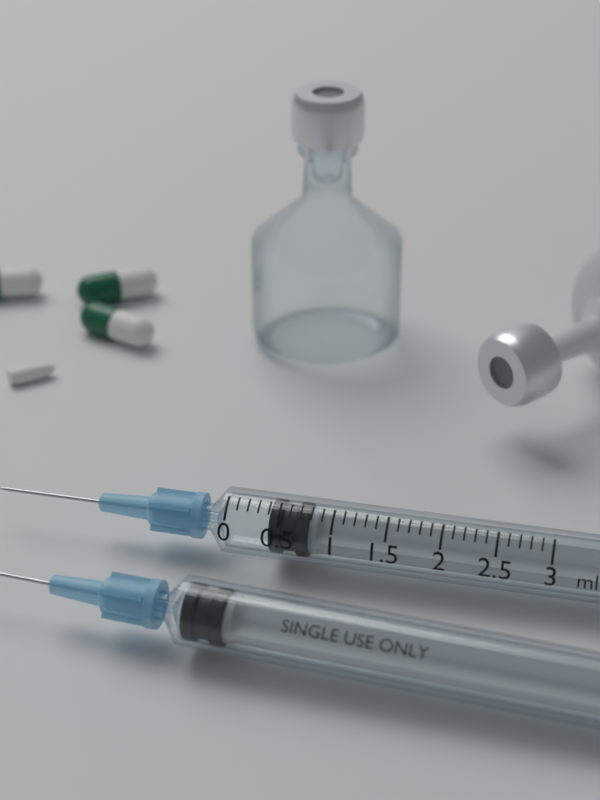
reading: 0.4 ml
